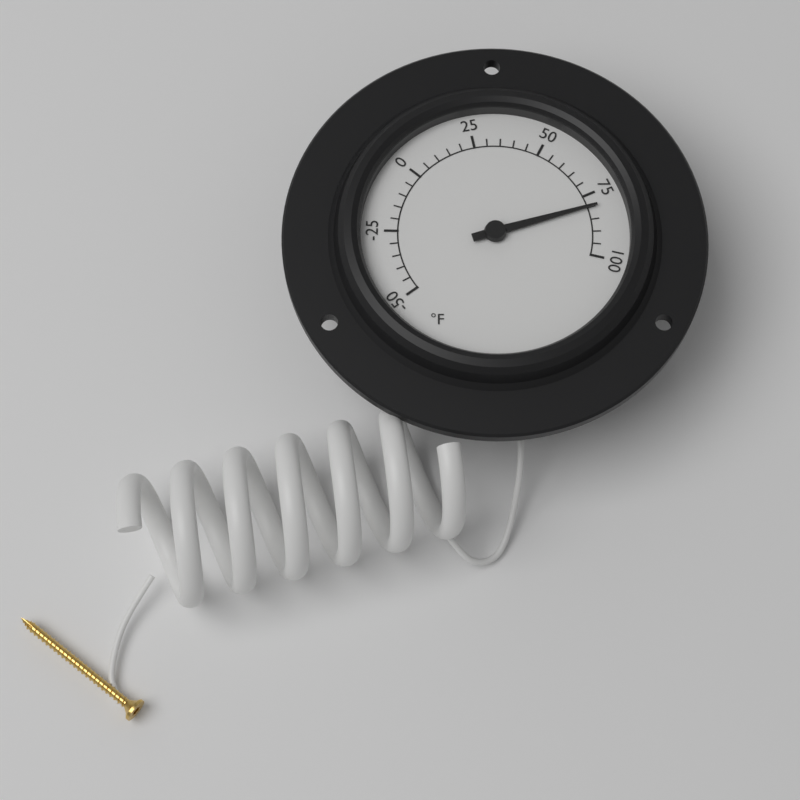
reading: 80 °F
